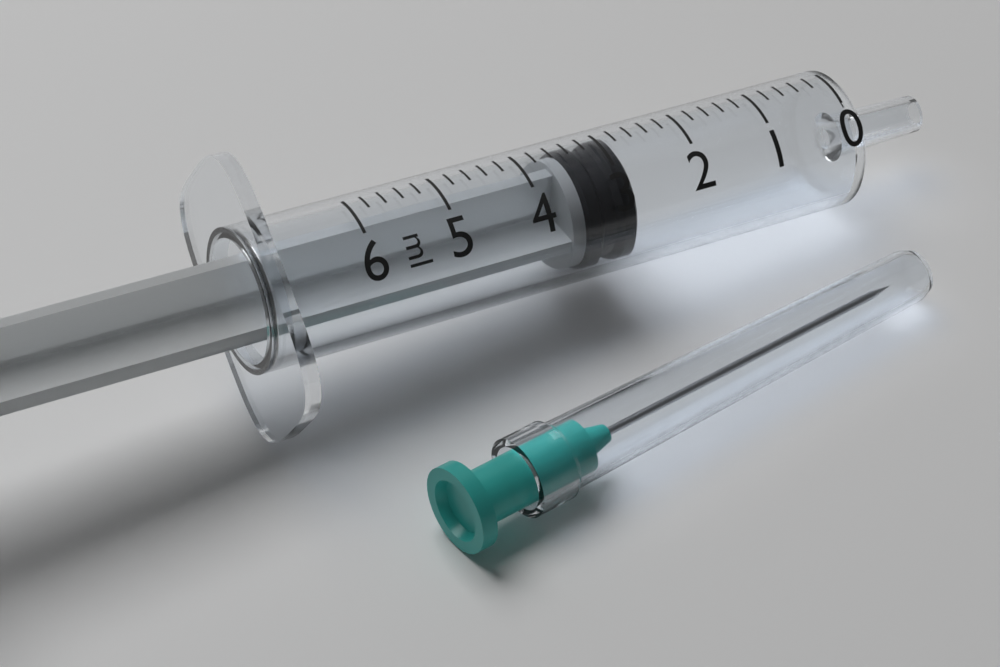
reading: 2.8 ml
